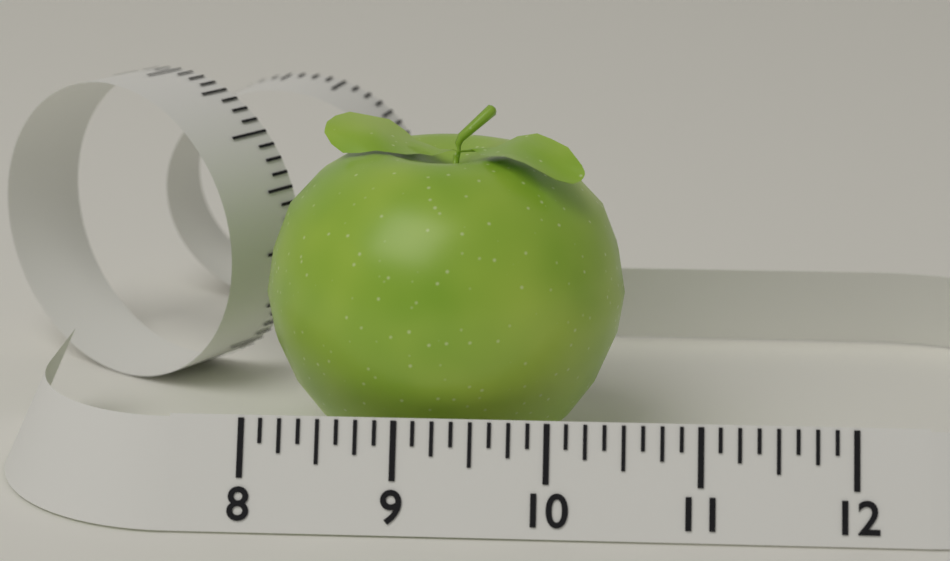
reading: 10.500 (no unit)
